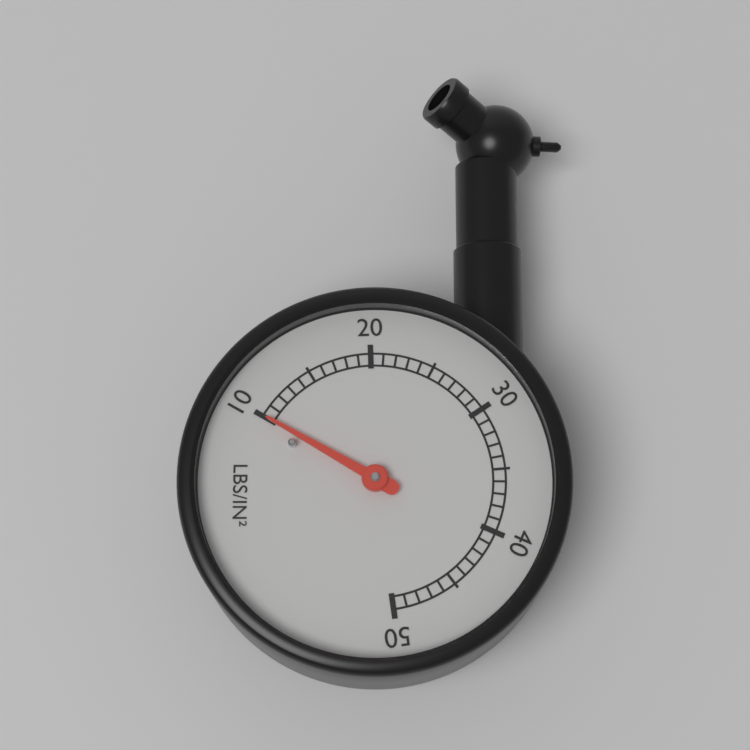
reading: 10 psi
